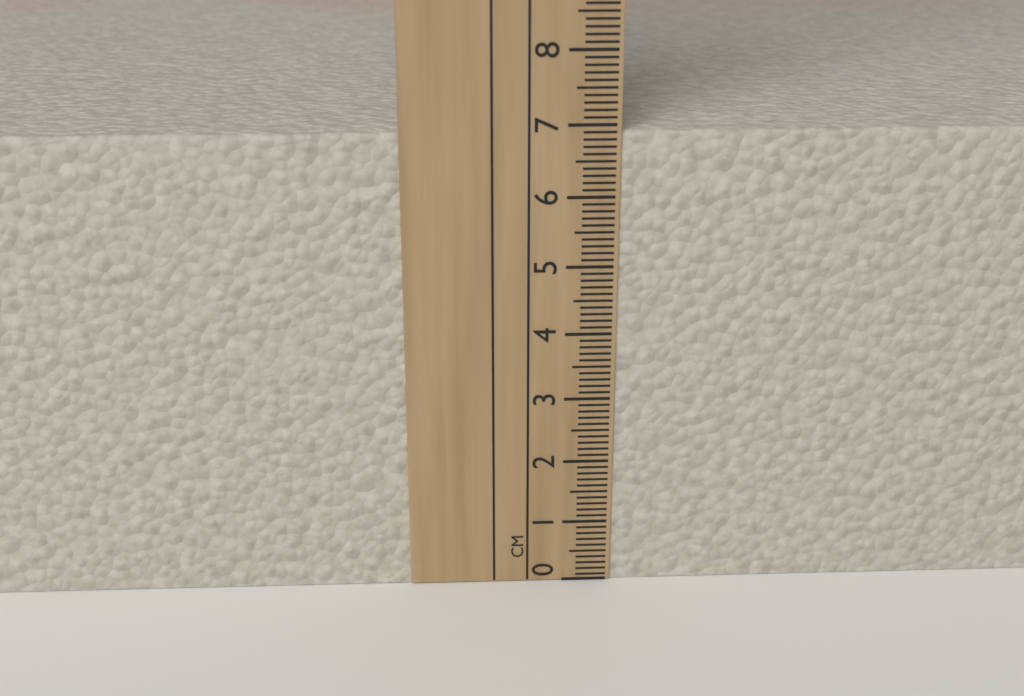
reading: 6.9 cm
